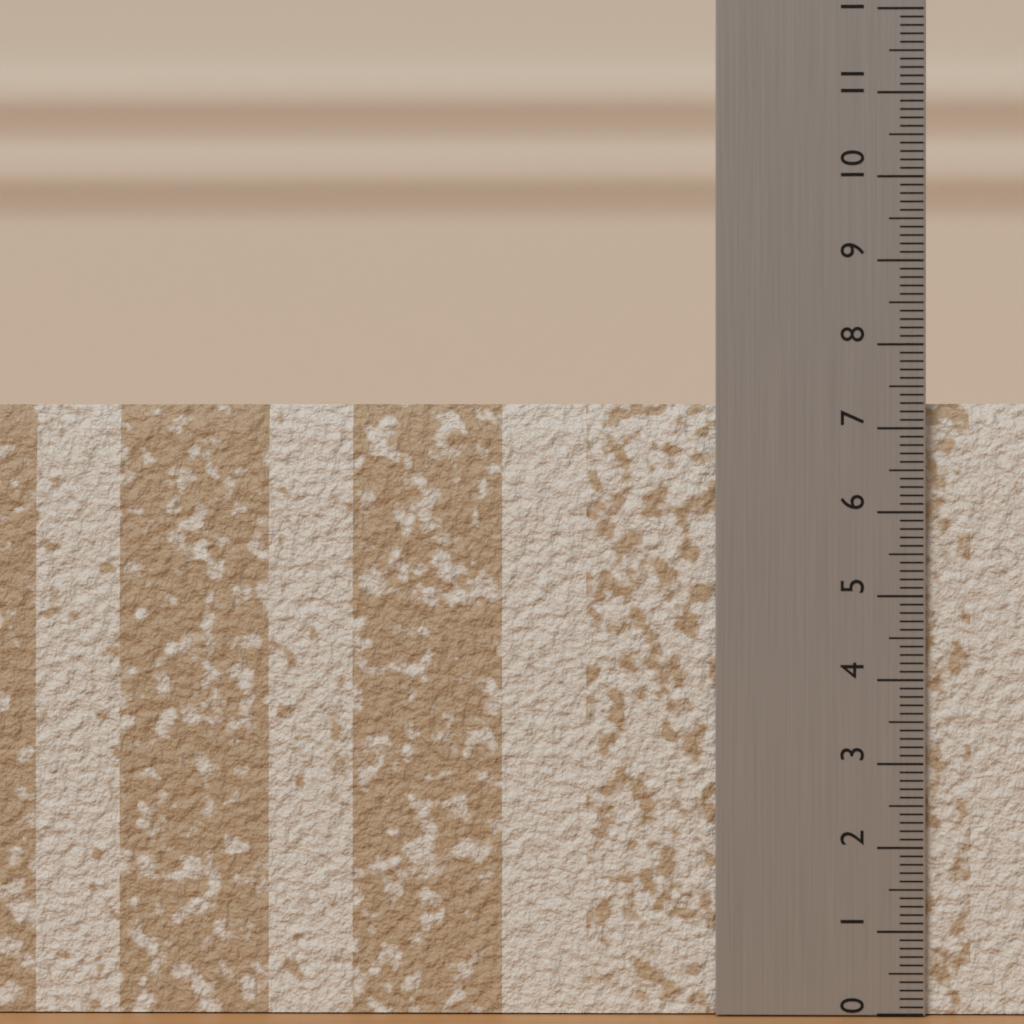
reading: 7.3 (no unit)
